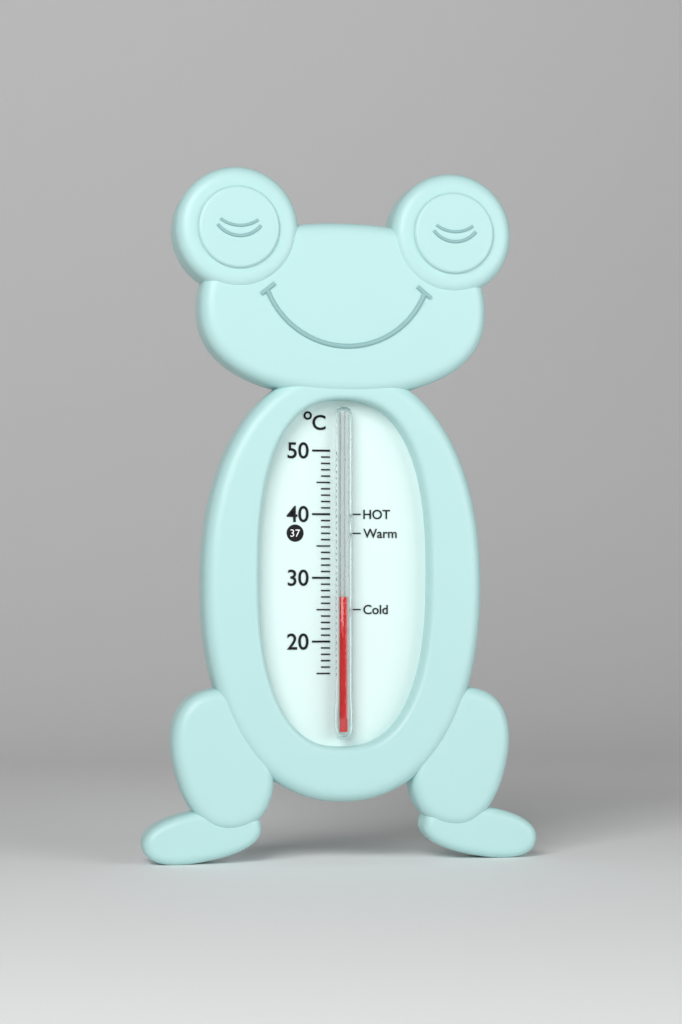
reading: 27 °C
